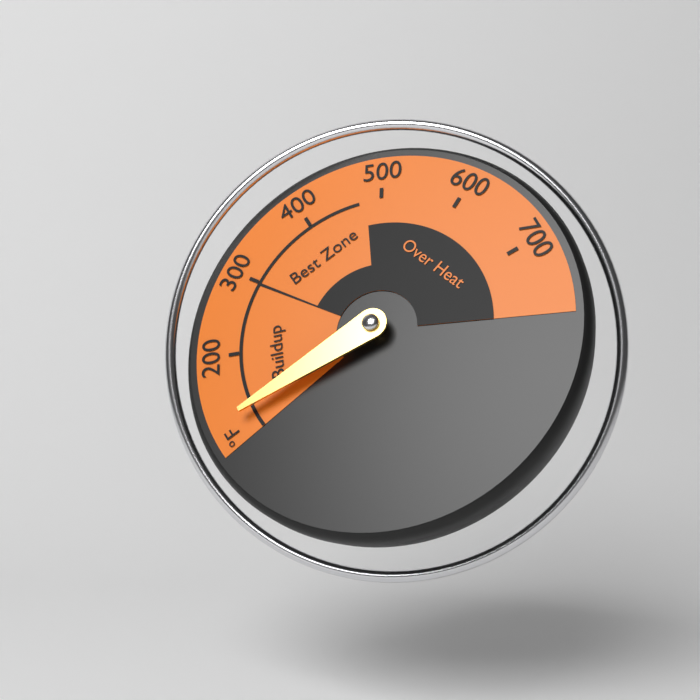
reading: 120 °F
